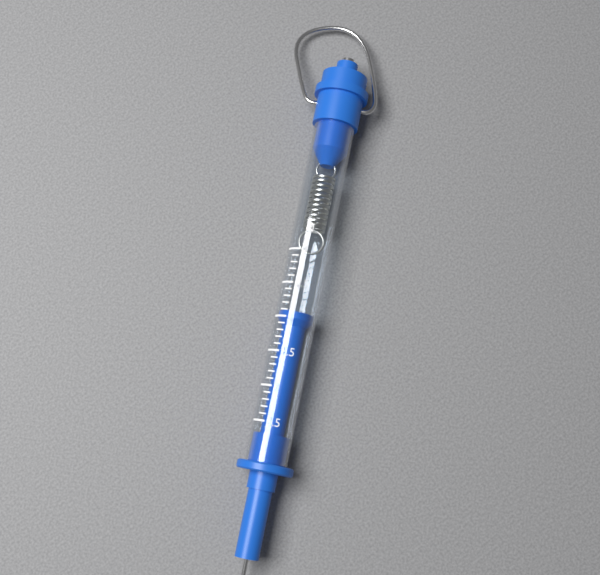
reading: 0.9 N
